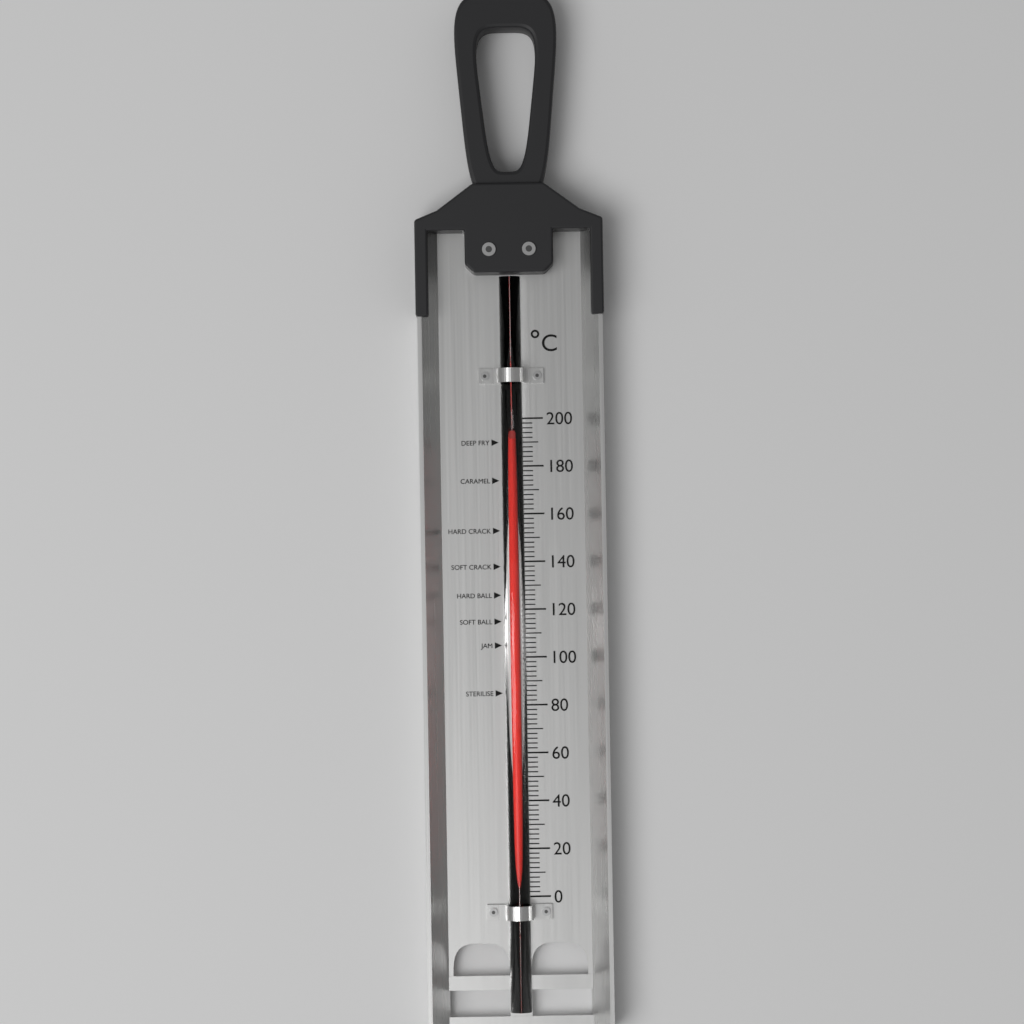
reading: 190 °C
